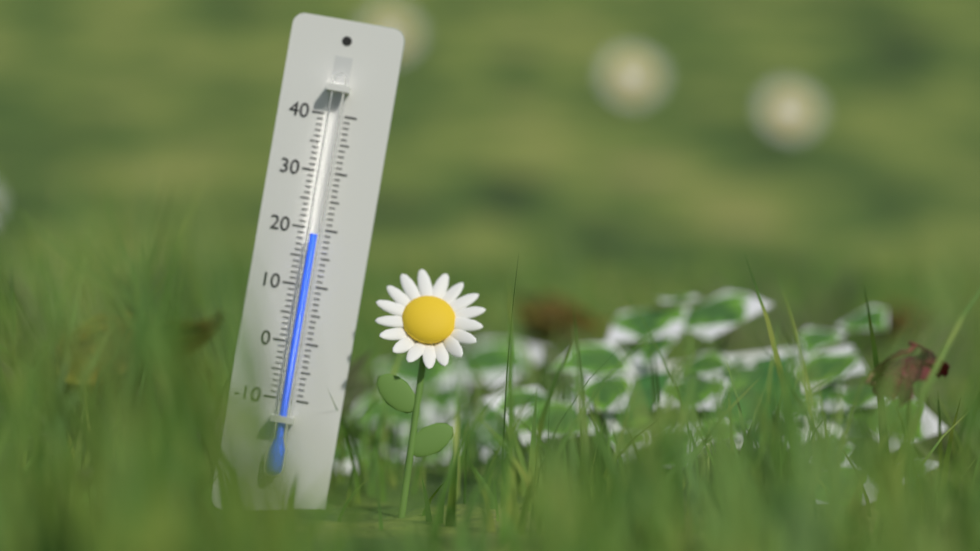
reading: 19 (no unit)
